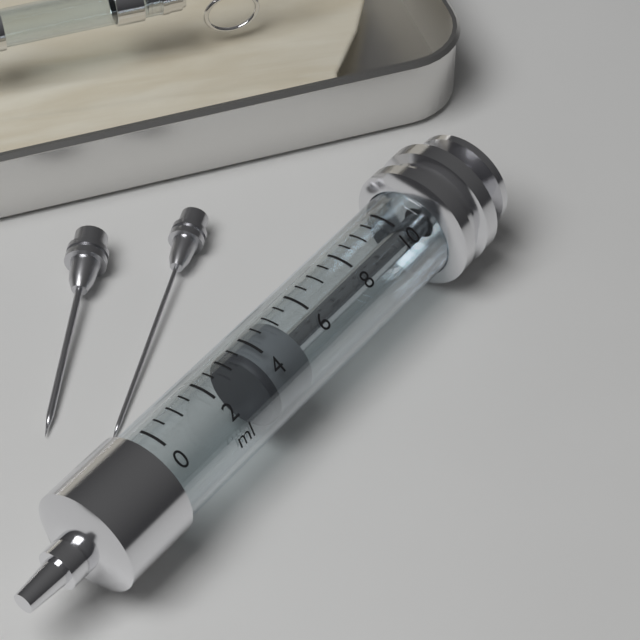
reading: 3.5 ml
